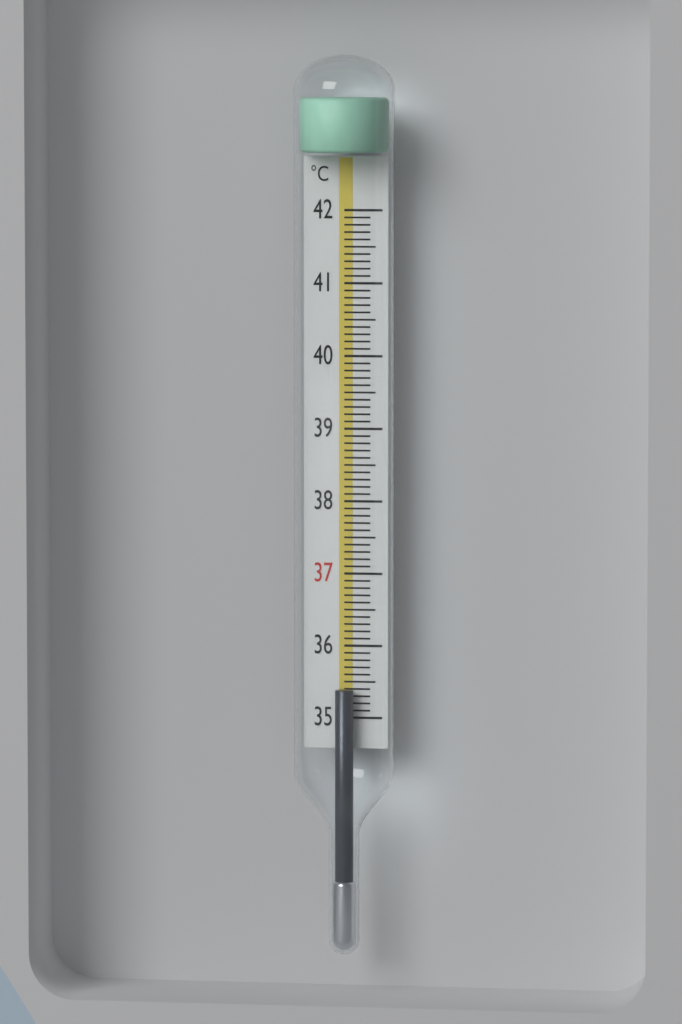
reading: 35.4 °C
